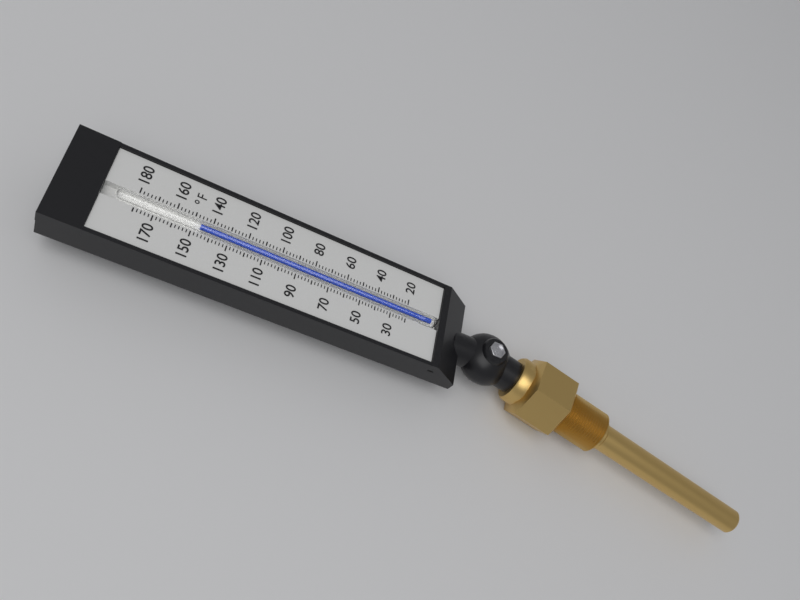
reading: 146 °F
